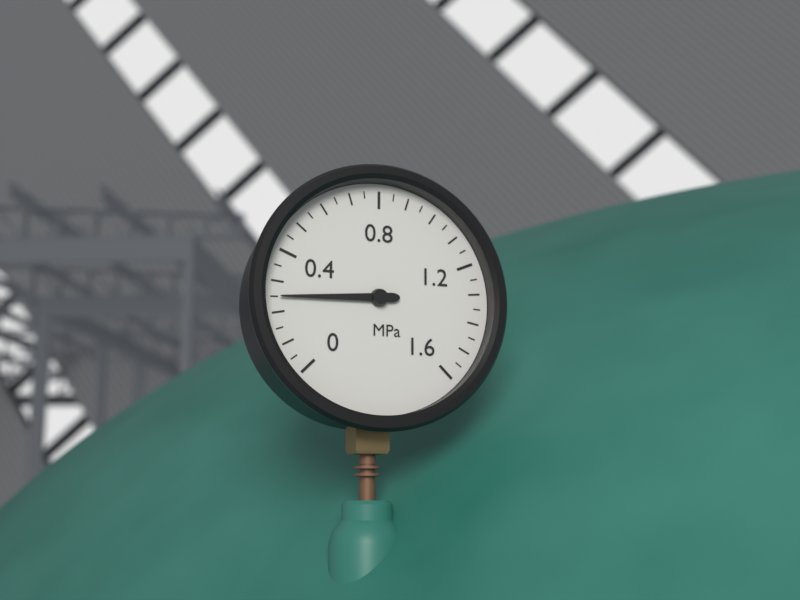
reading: 0.25 MPa
